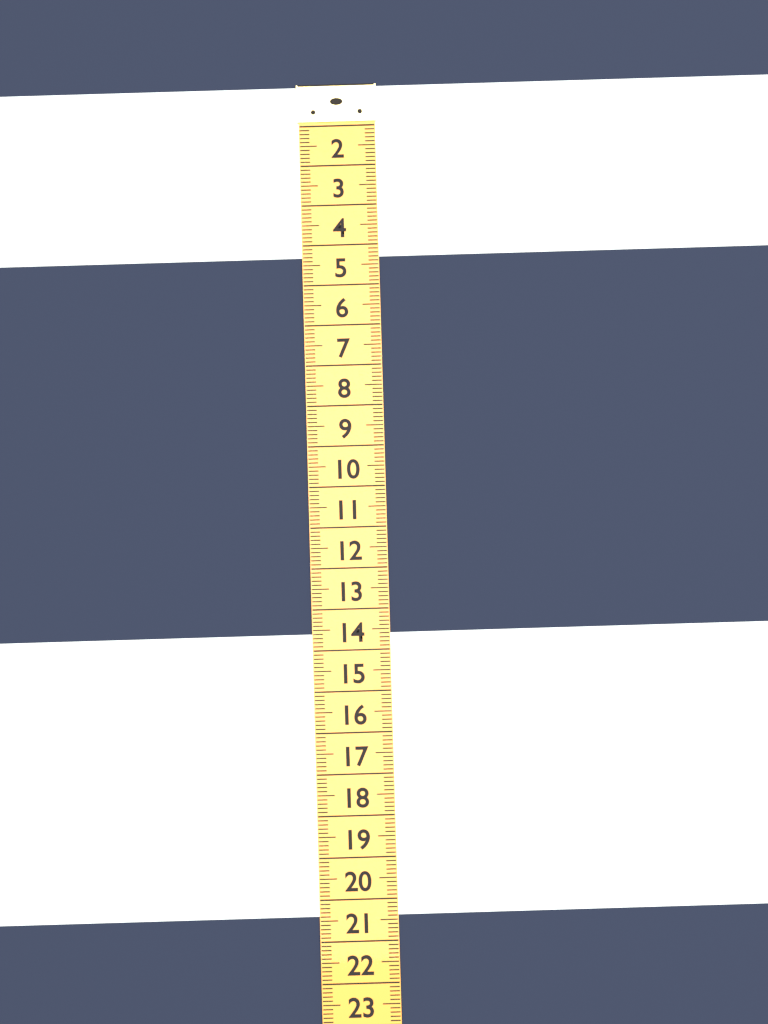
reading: 4.3 (no unit)
